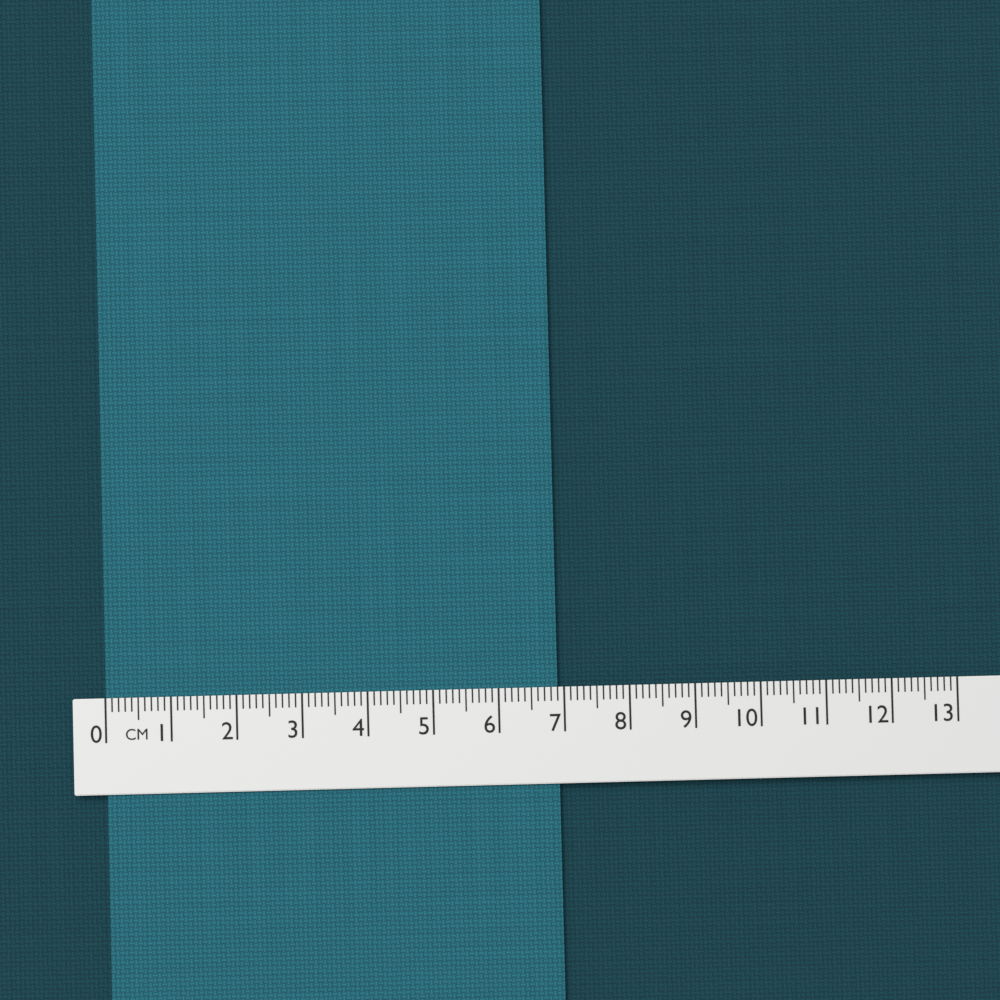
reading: 6.9 cm
